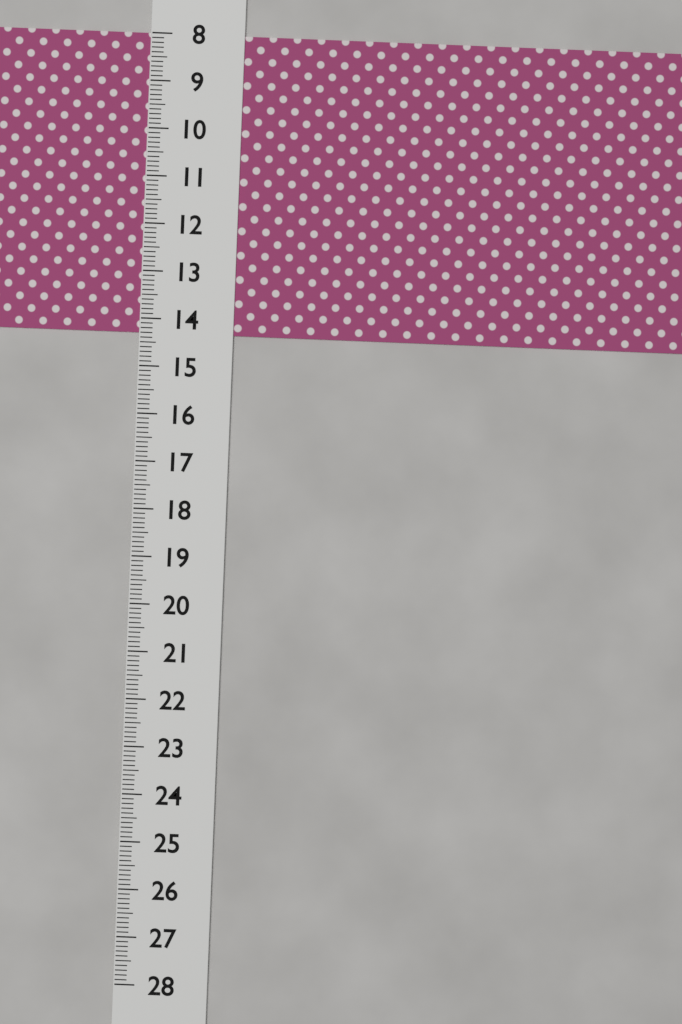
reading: 14.3 (no unit)
